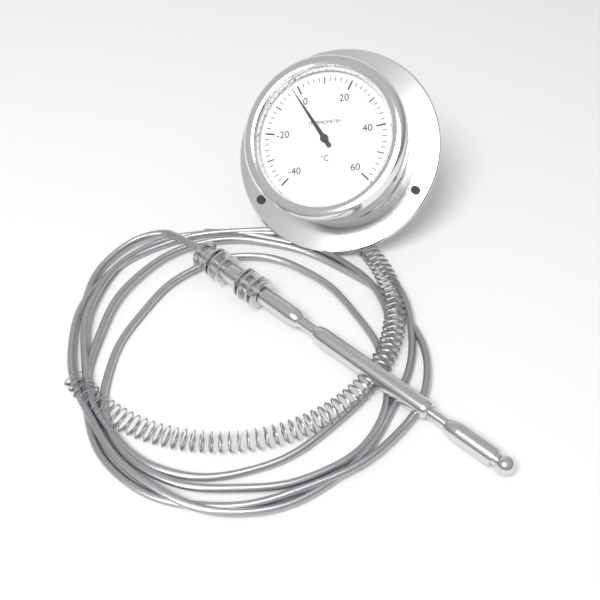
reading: -2 °C
